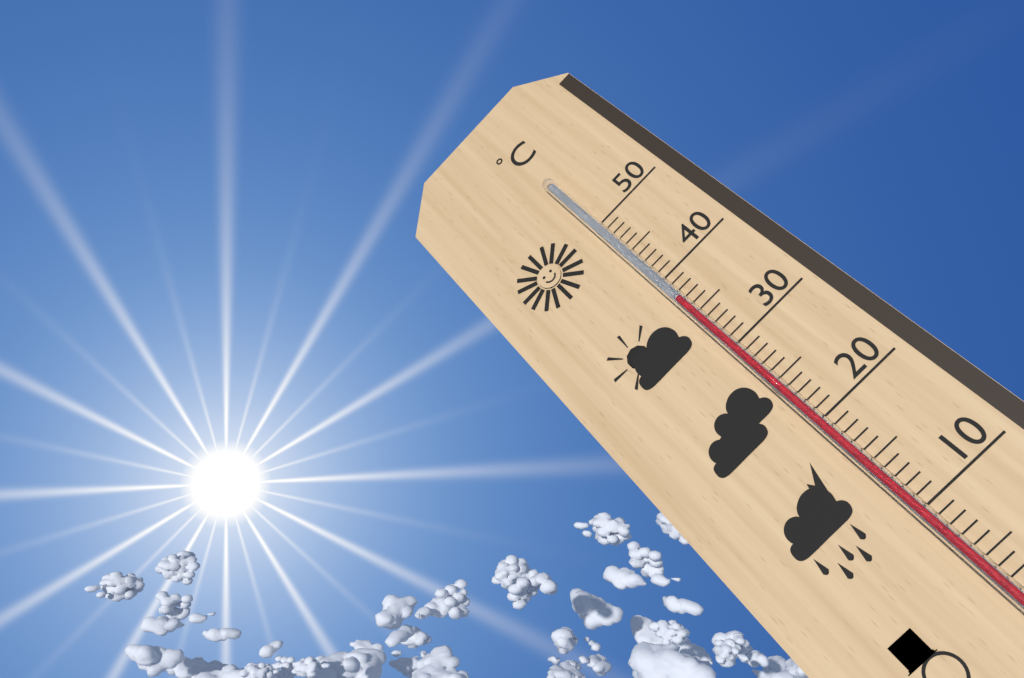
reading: 37 °C
